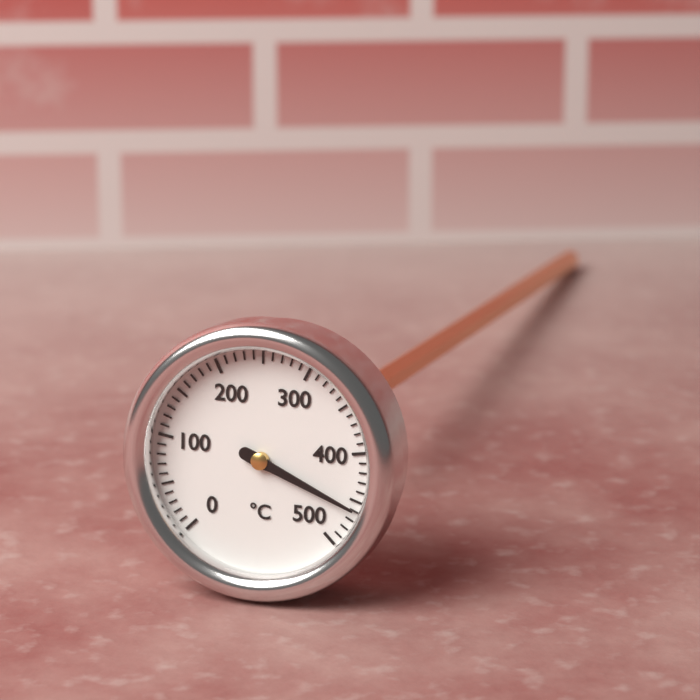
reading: 460 °C
